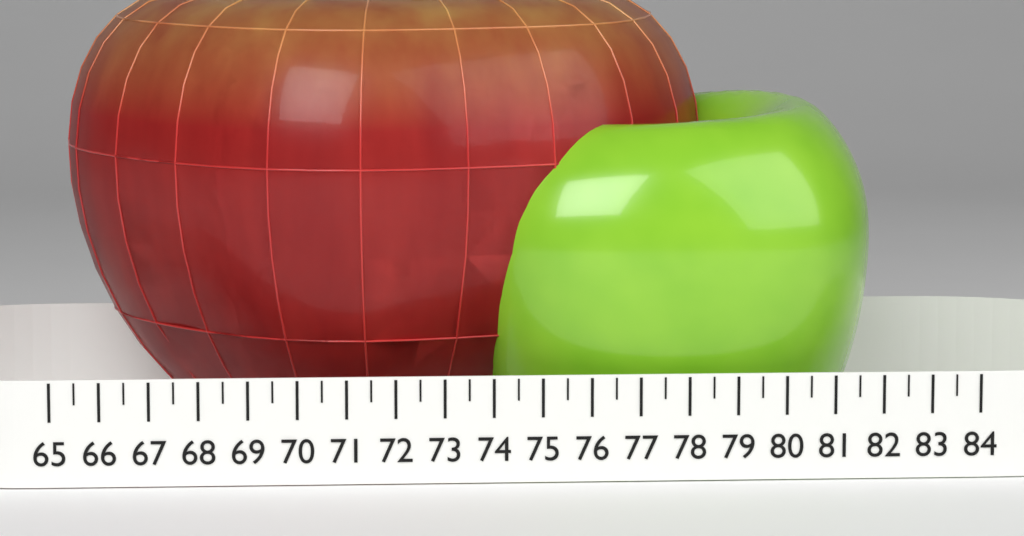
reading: 79.0 (no unit)
